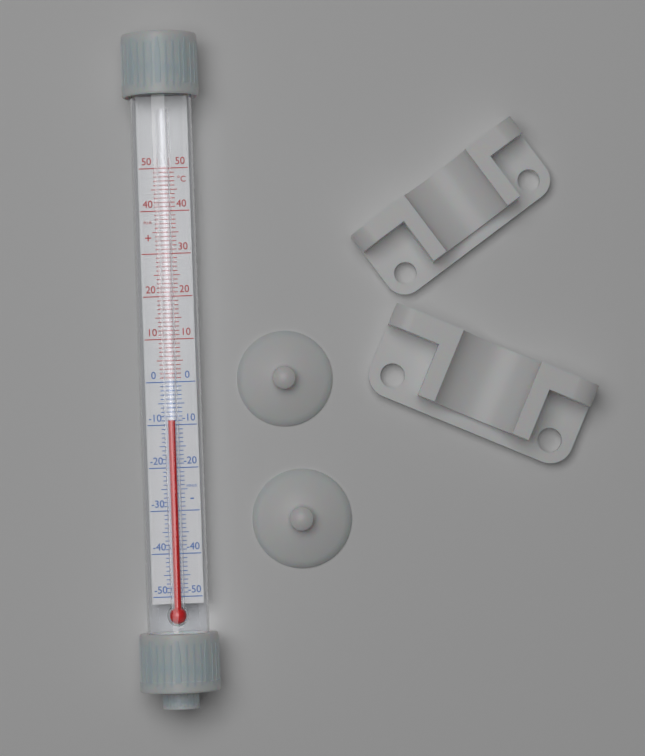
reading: -9 °C
